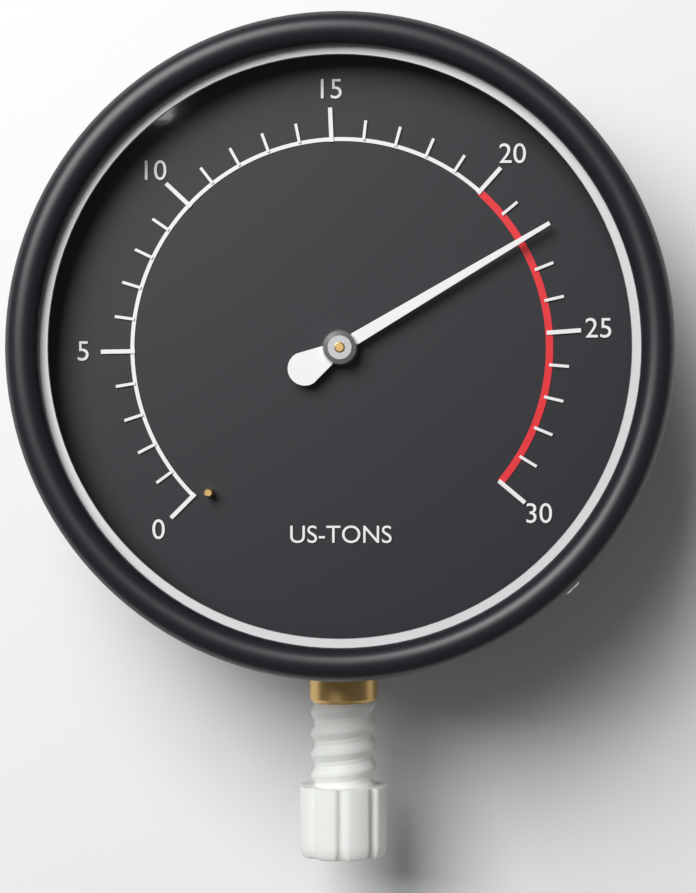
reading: 22 US-TONS
